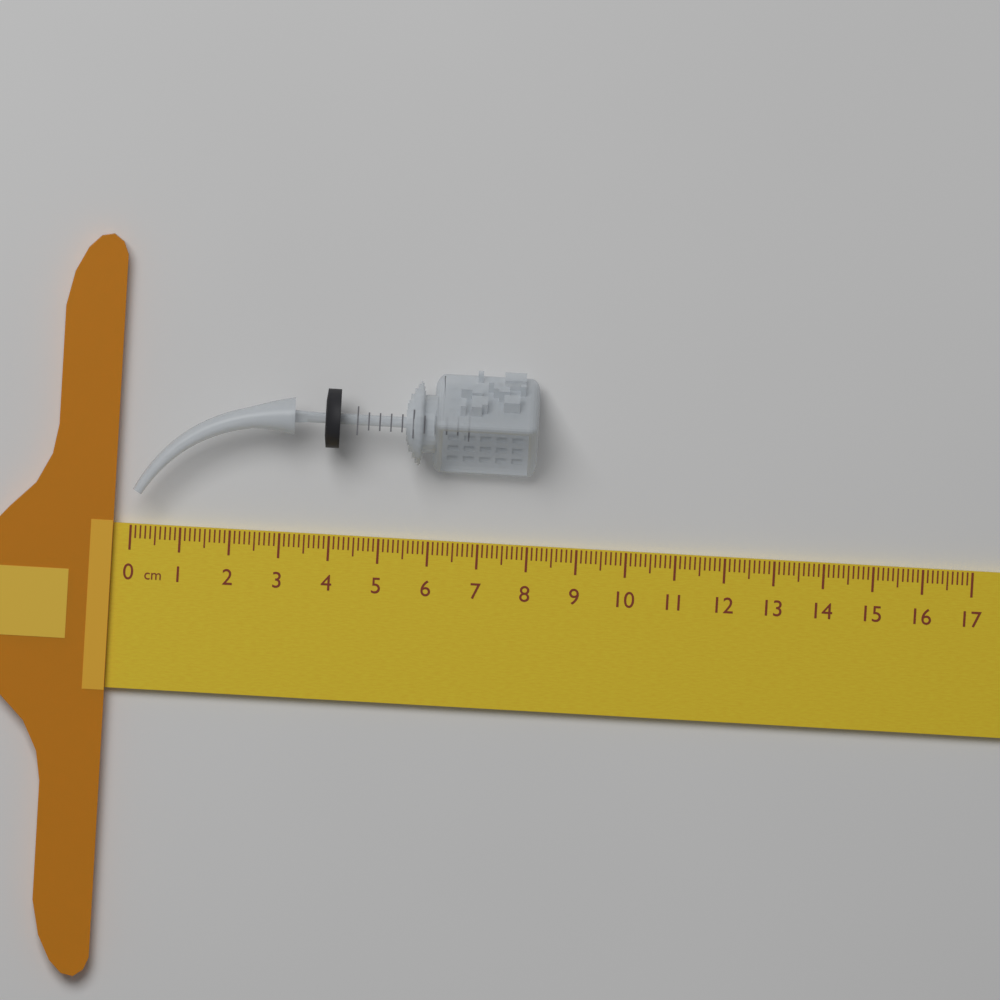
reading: 8.1 cm
